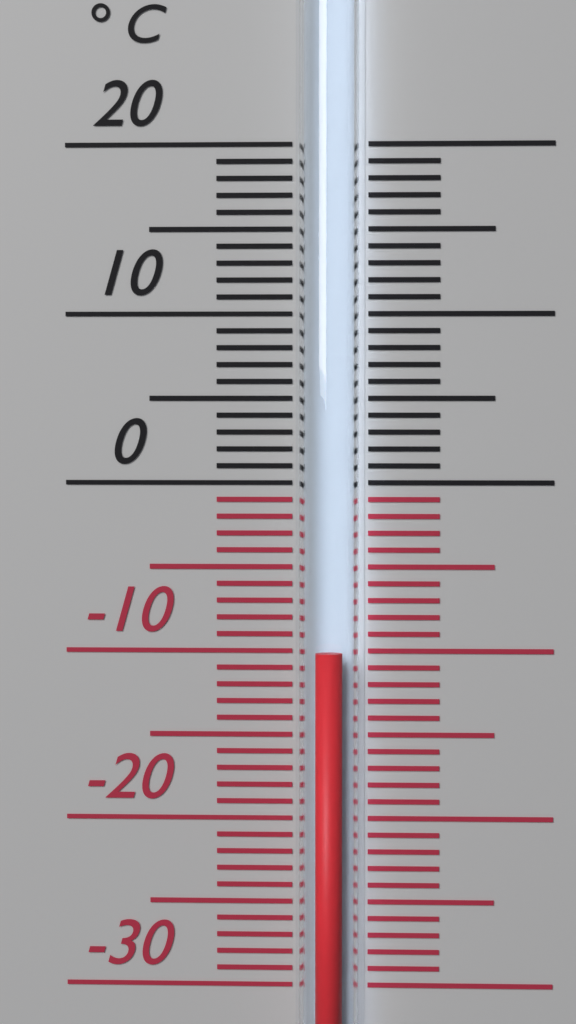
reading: -10 °C
